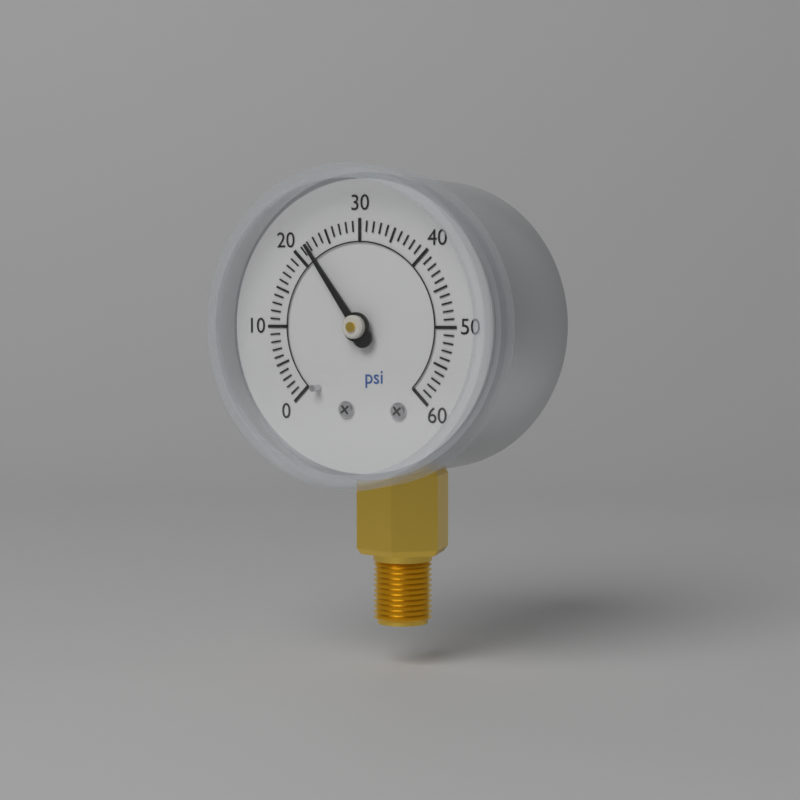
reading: 22 psi
